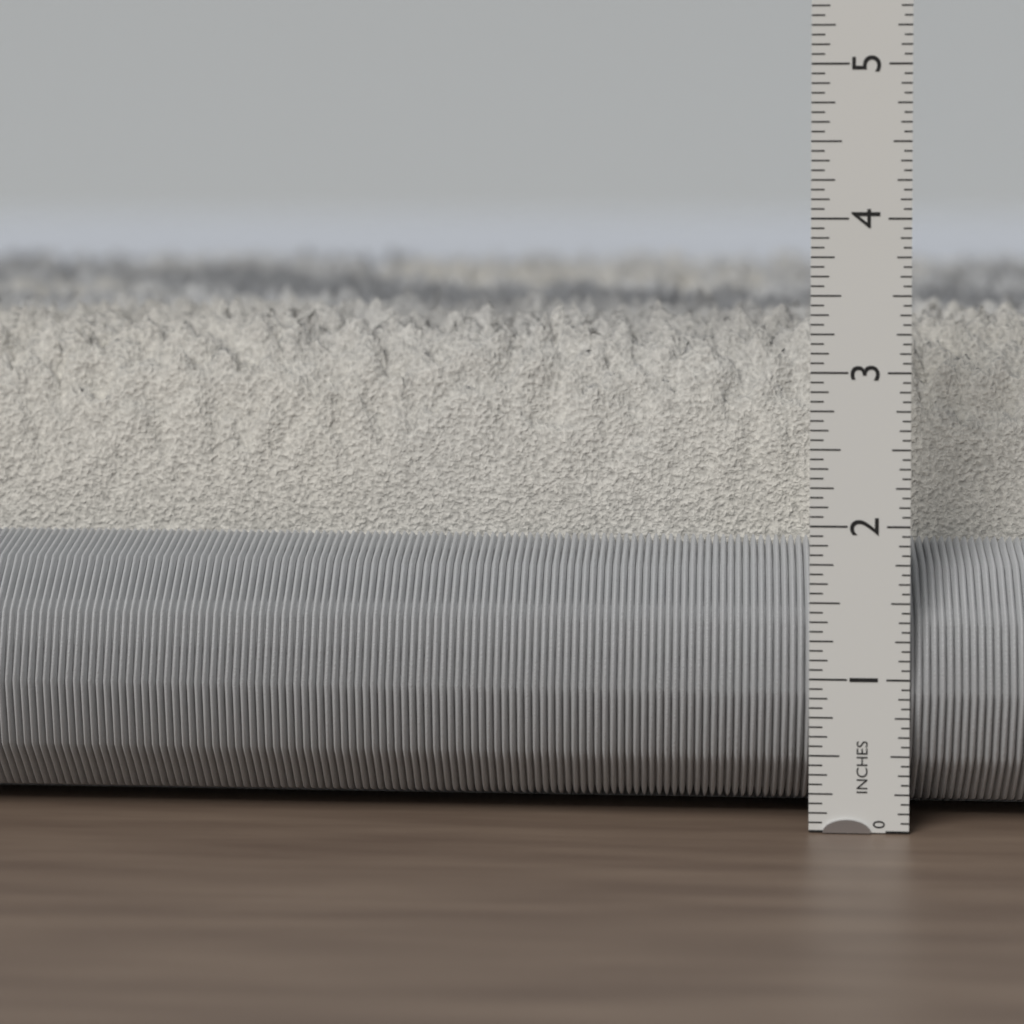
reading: 3.3750 in
